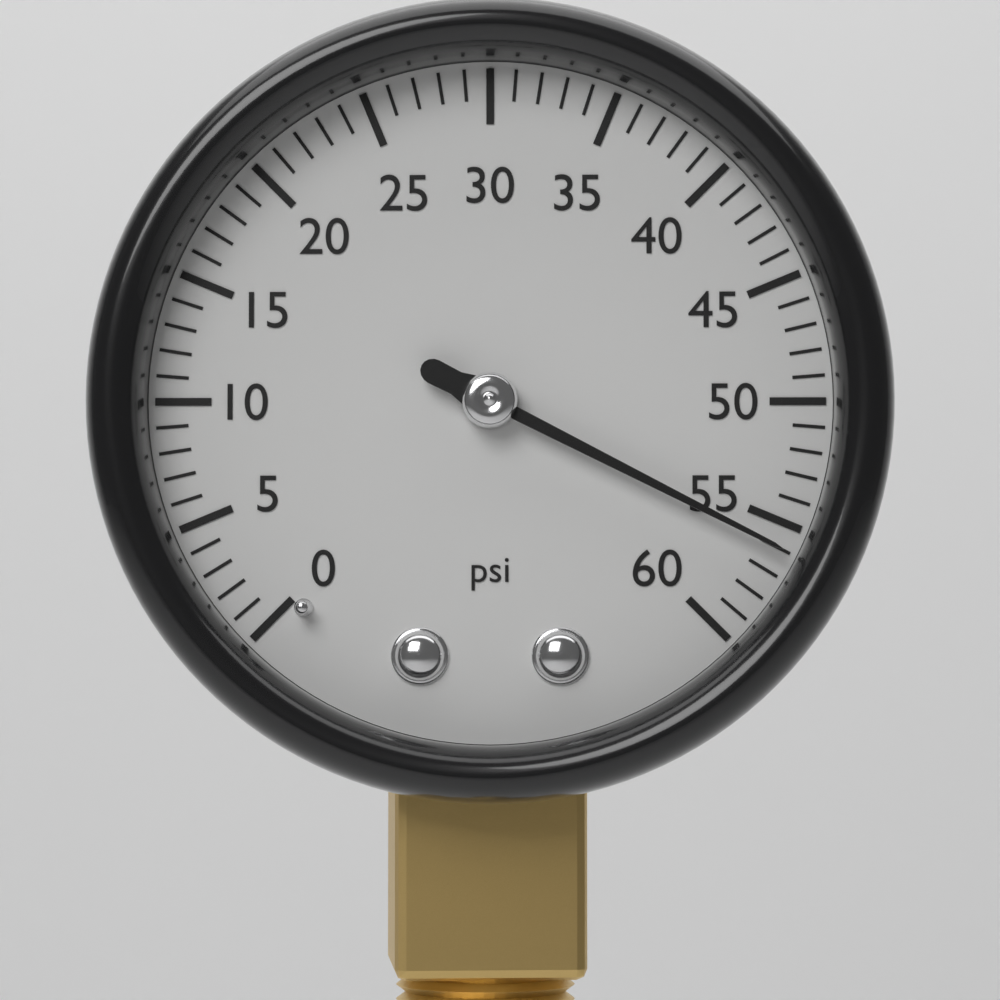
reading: 56 psi
